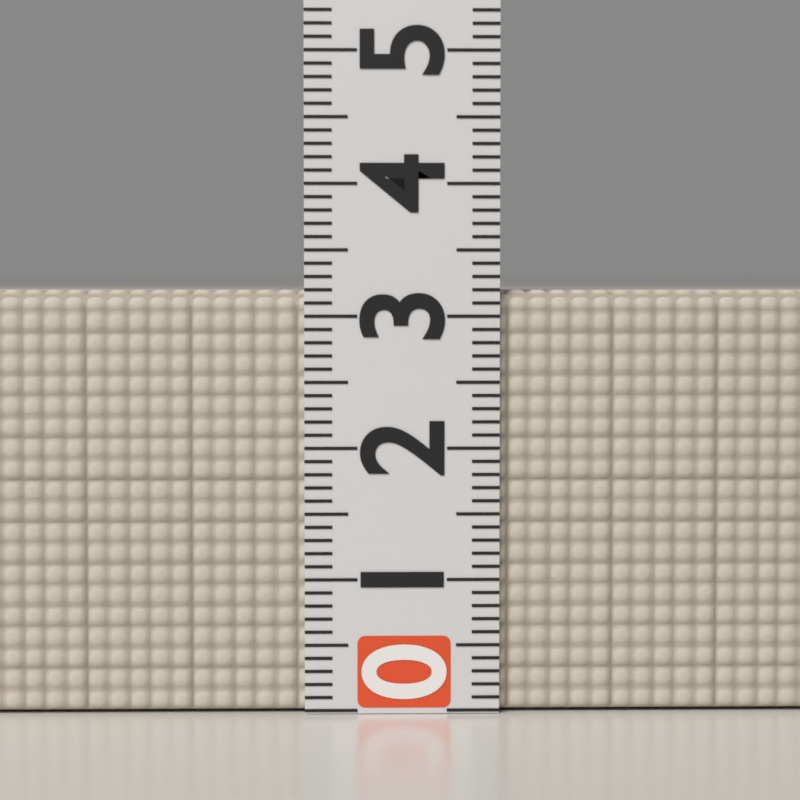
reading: 3.2 (no unit)
